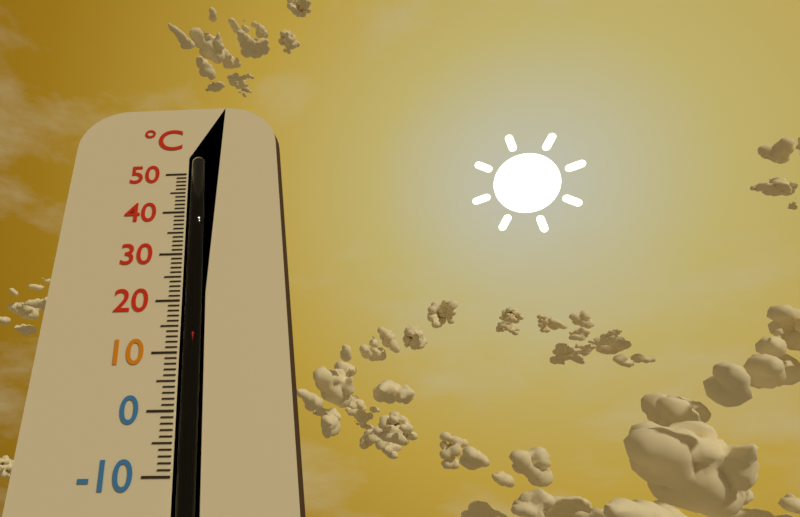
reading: 14 °C
